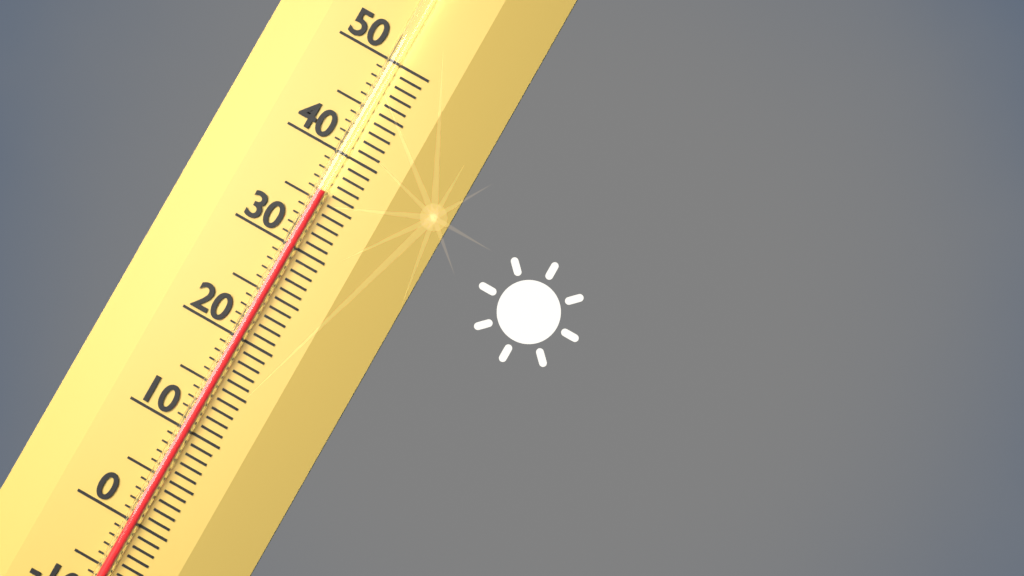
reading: 36 (no unit)
